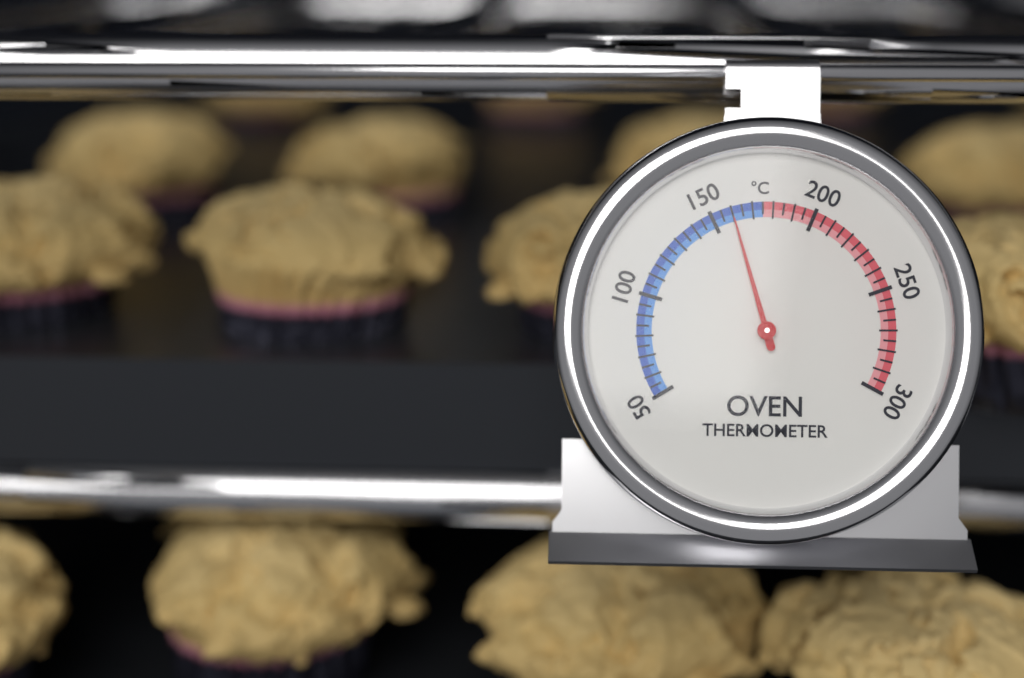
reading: 160 °C
